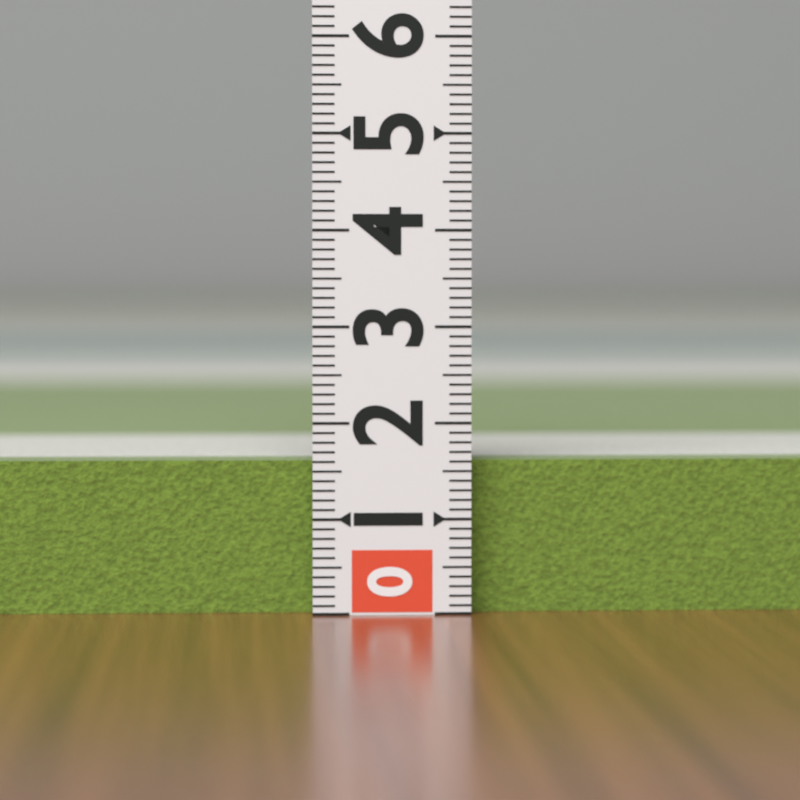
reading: 1.6 (no unit)
